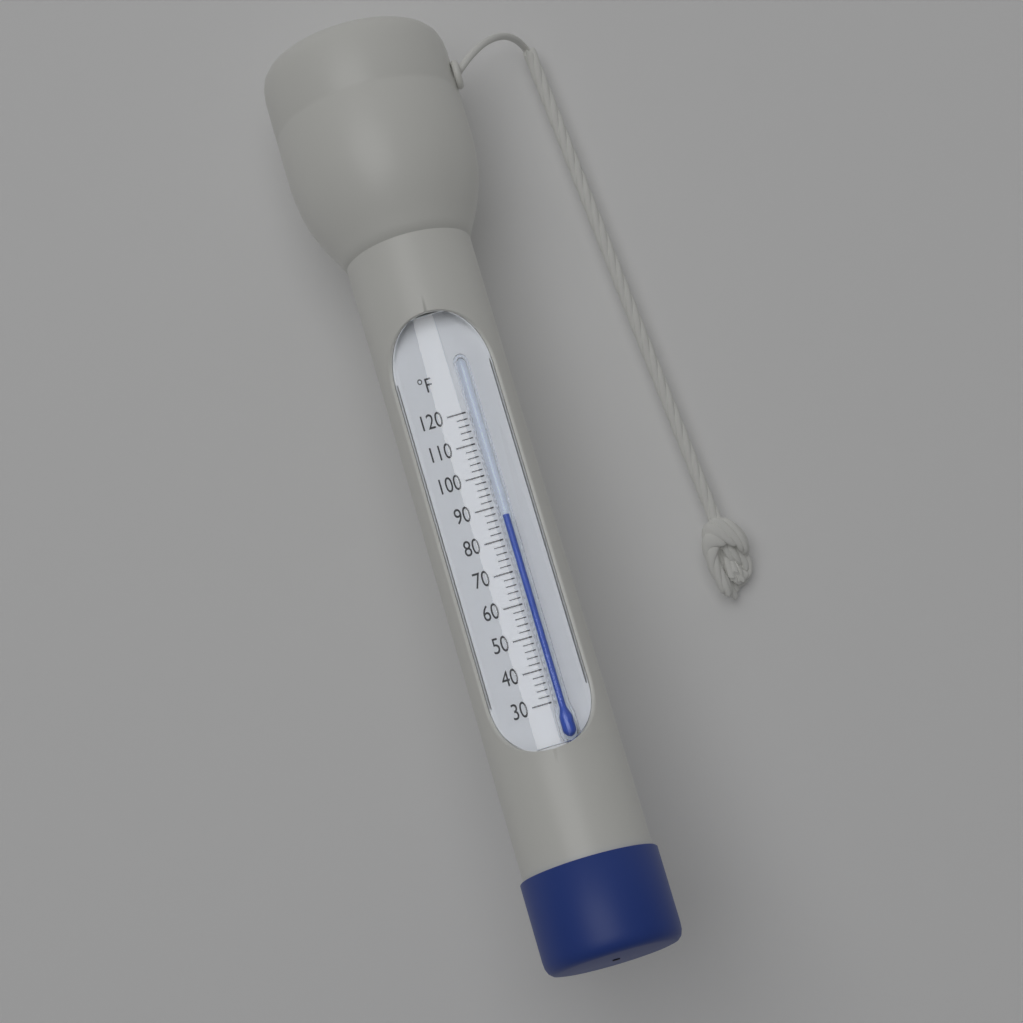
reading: 86 °F
